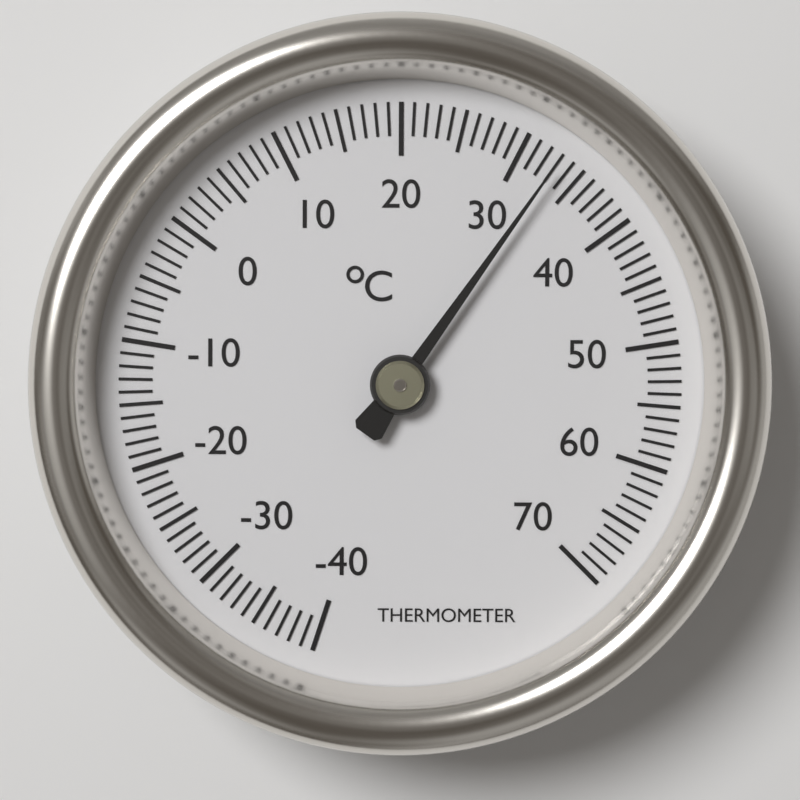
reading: 33 °C
